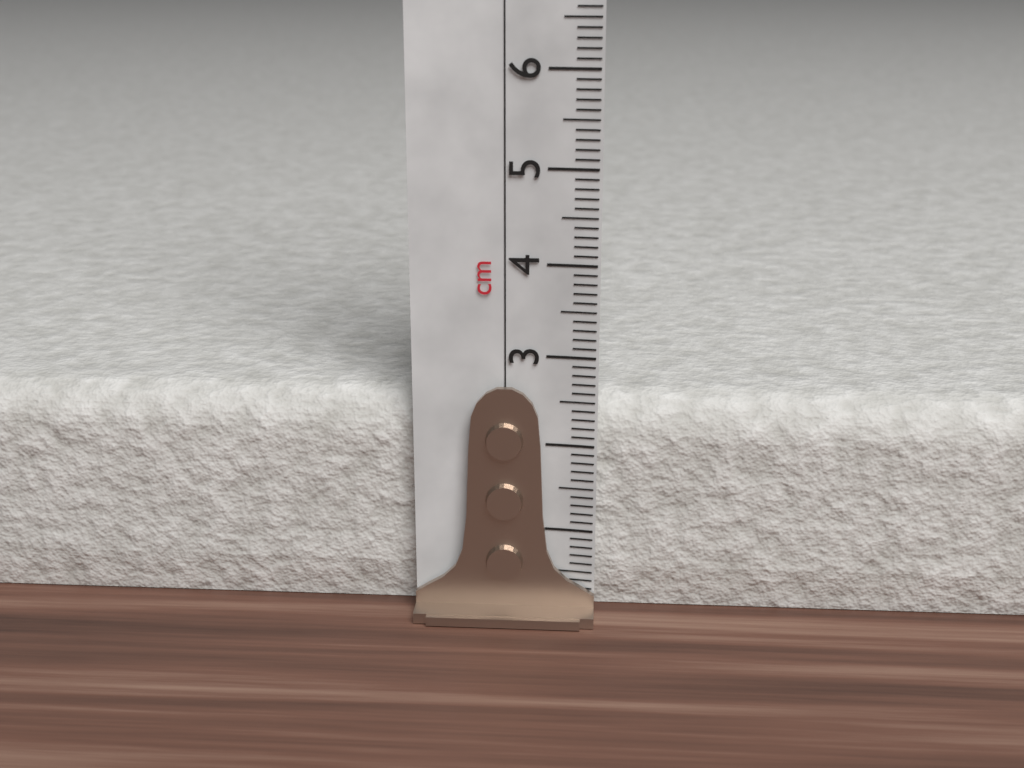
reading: 2.5 cm
